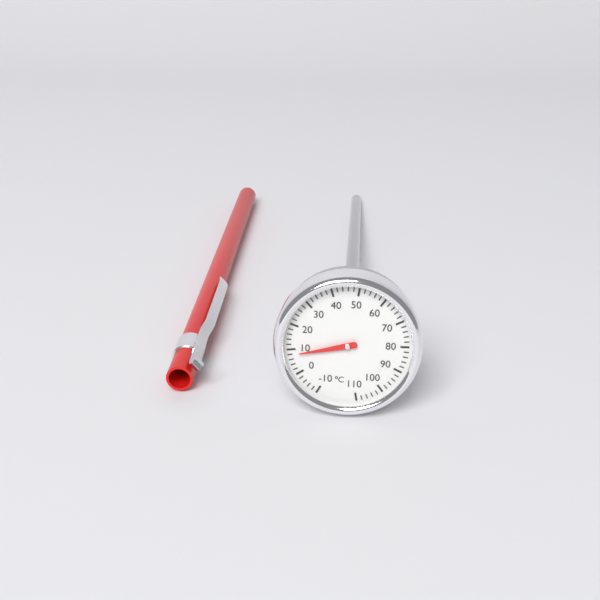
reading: 8 °C
